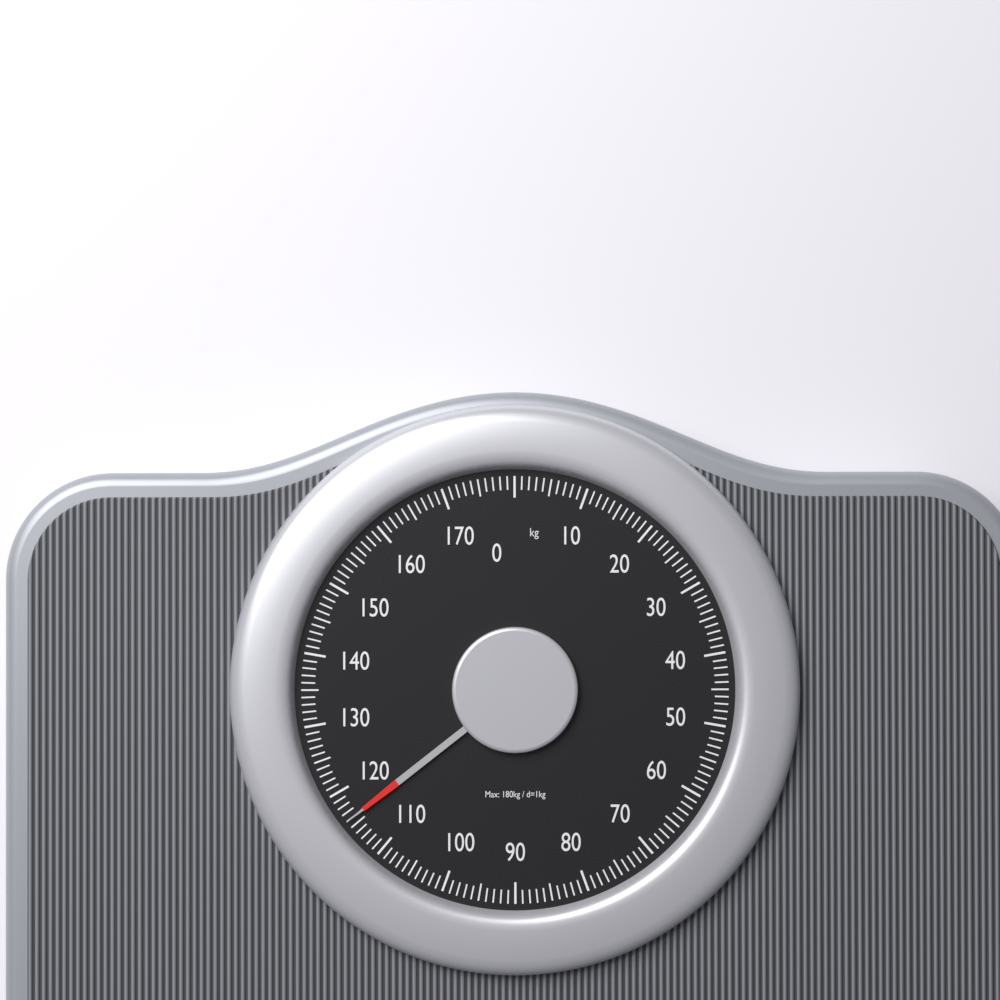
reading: 116 kg
